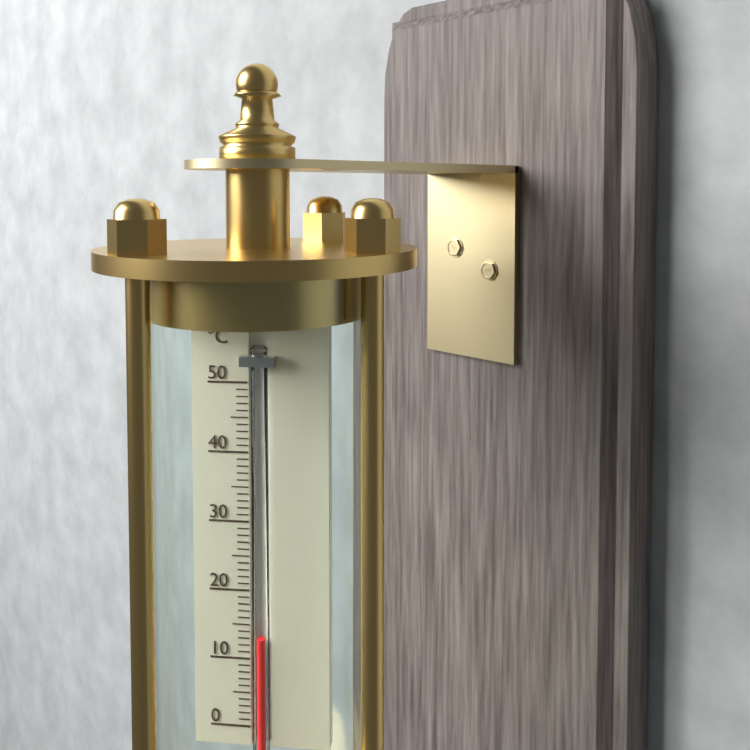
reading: 13 °C
